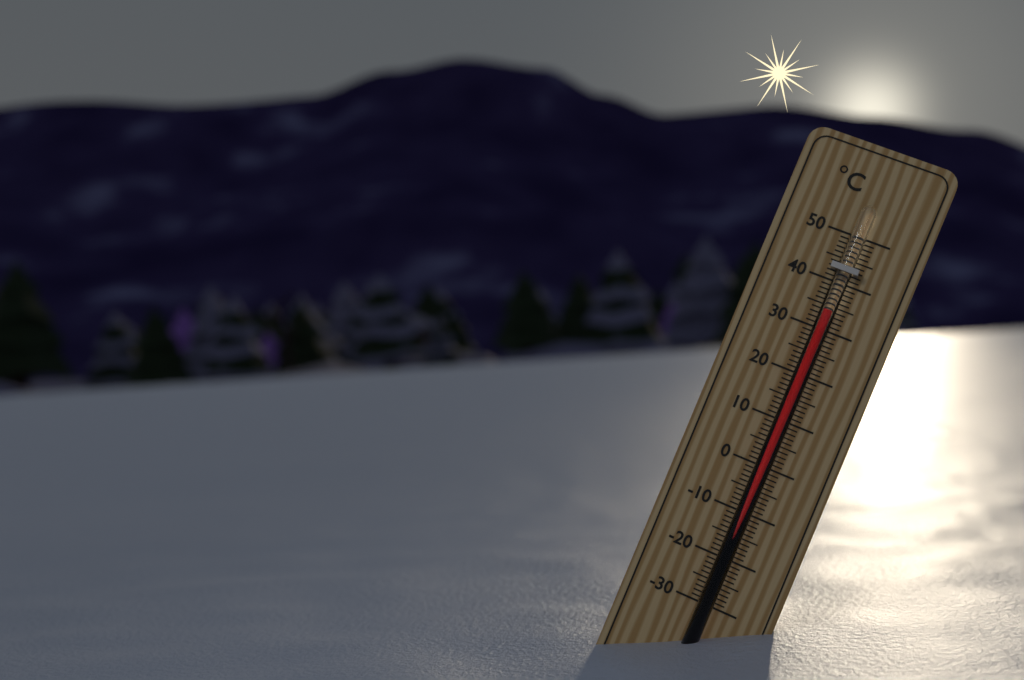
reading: 34 °C
